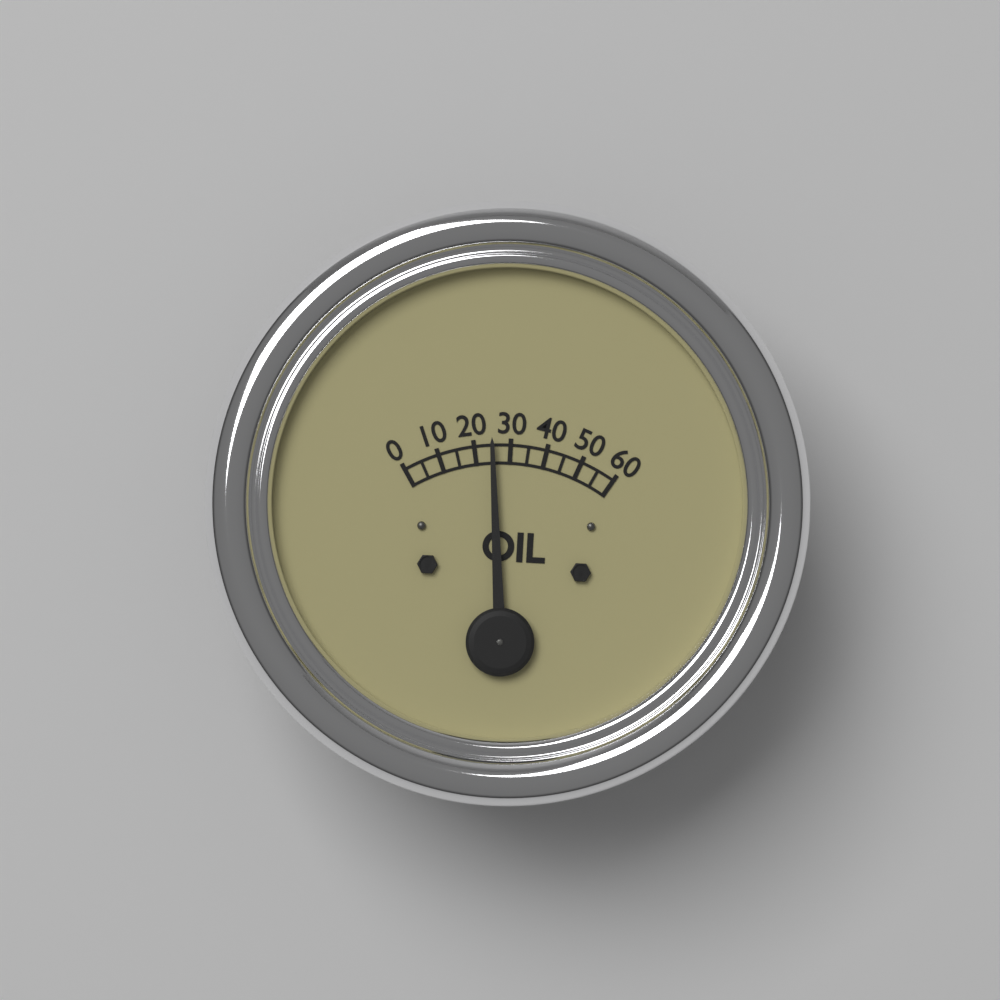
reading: 25 (no unit)
